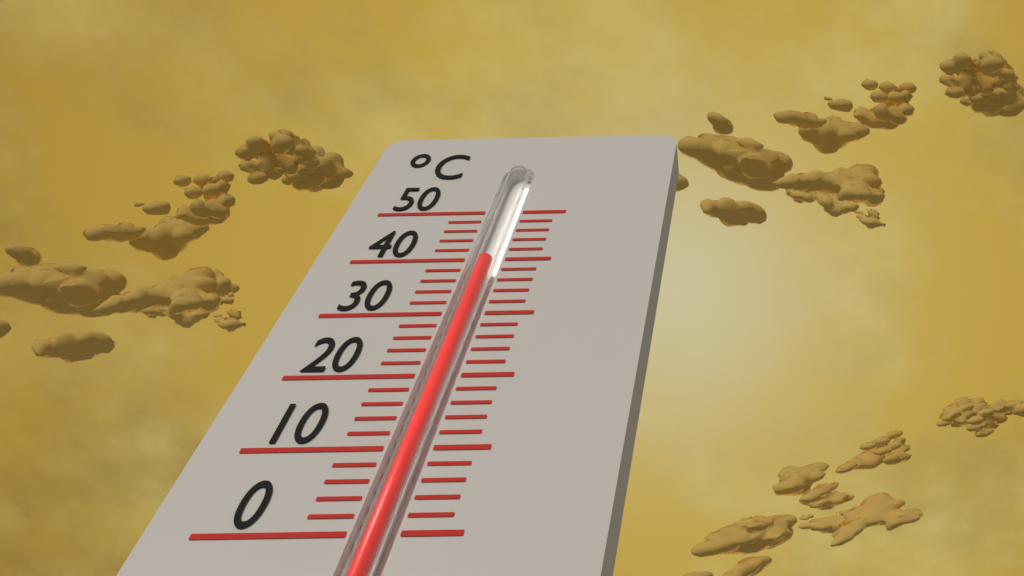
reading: 40 °C
